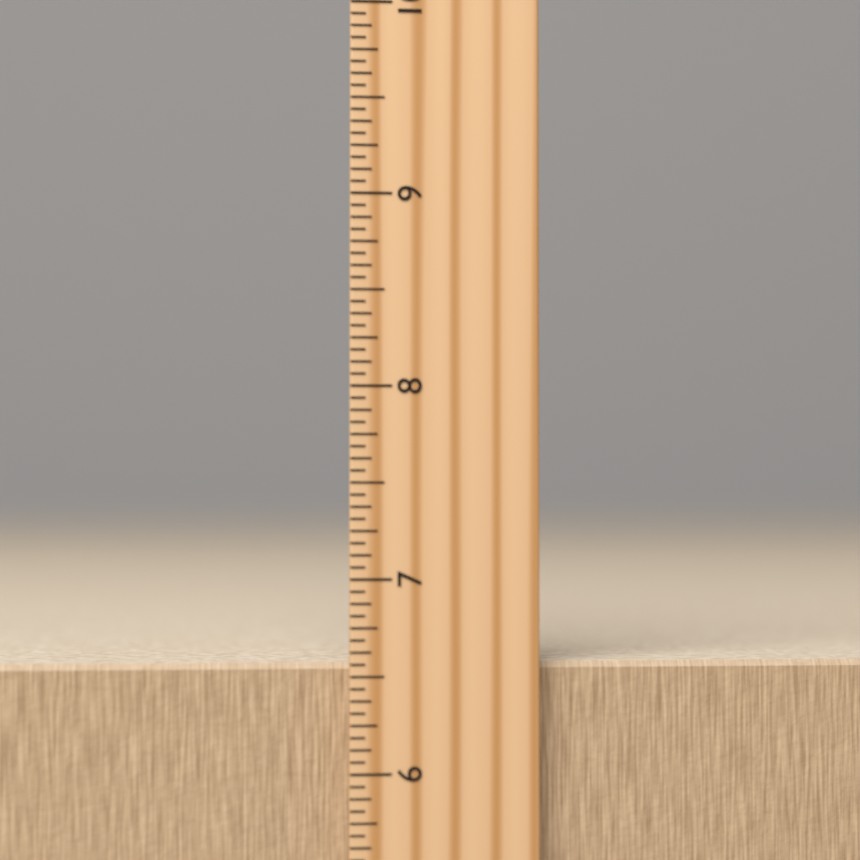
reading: 6.5625 inch
